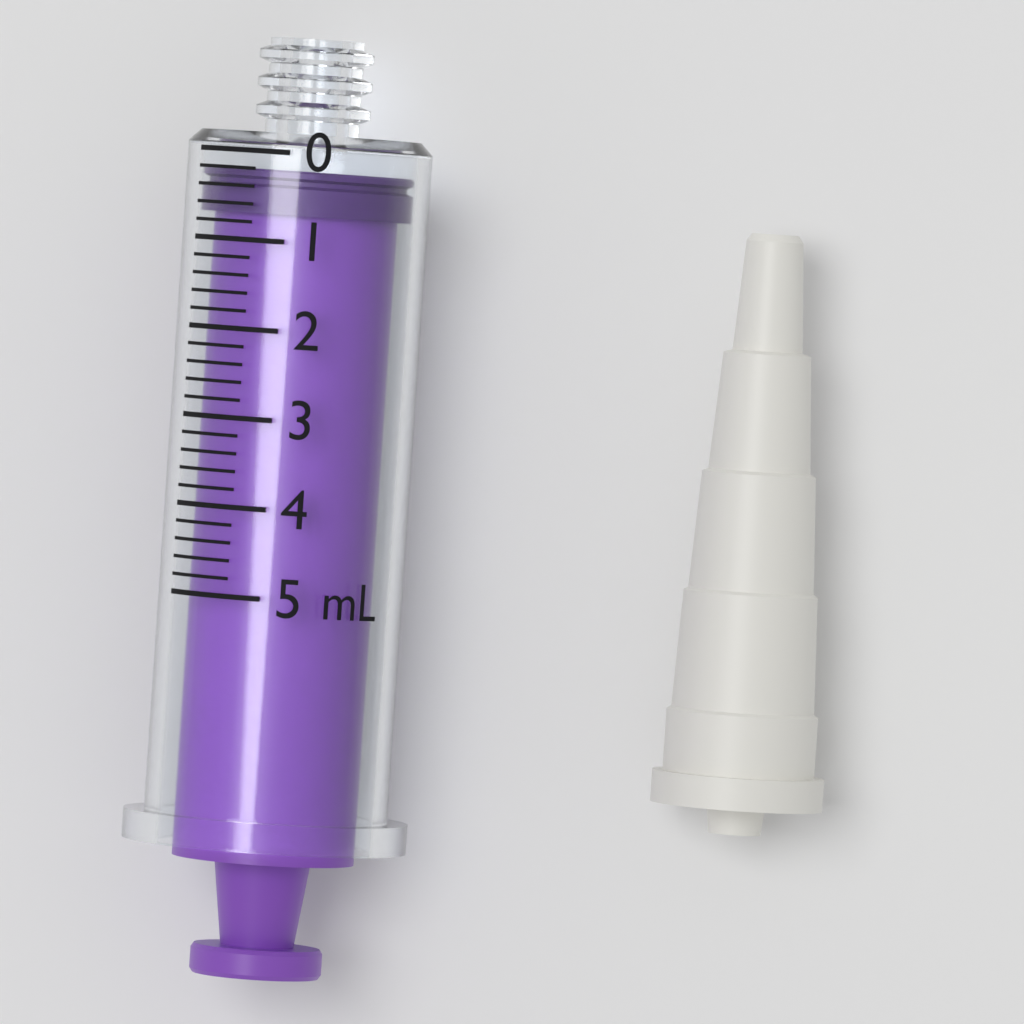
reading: 0.2 mL
